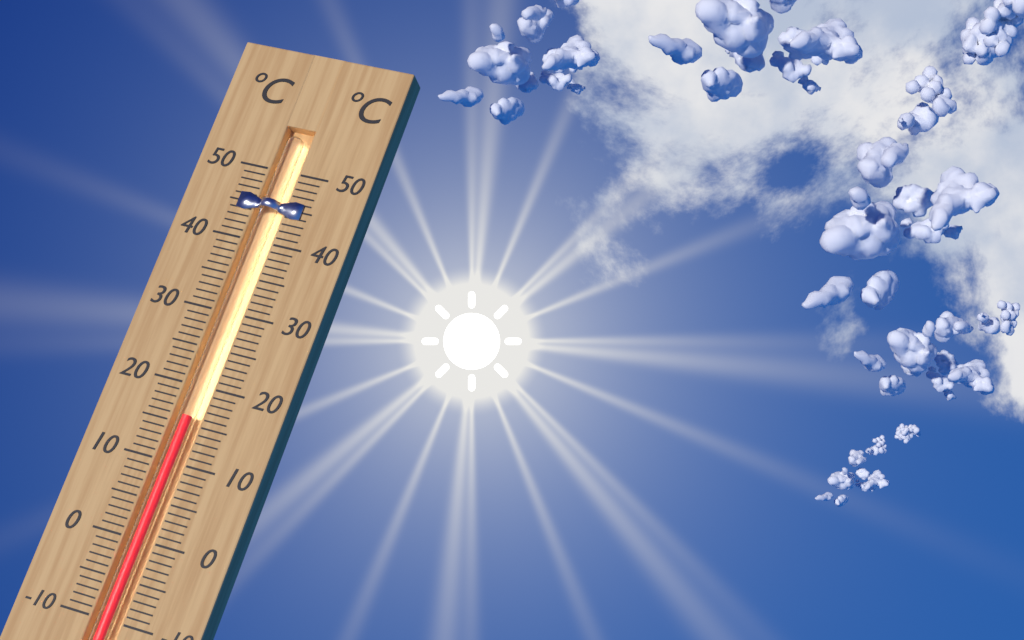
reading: 16 °C
